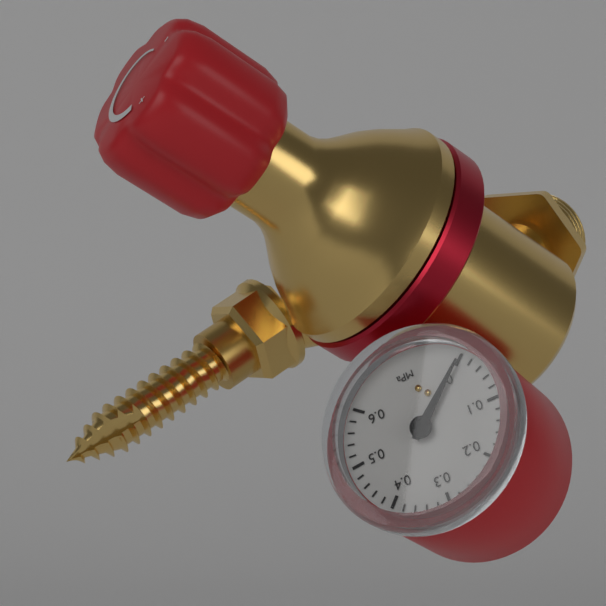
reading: 0.00 MPa
